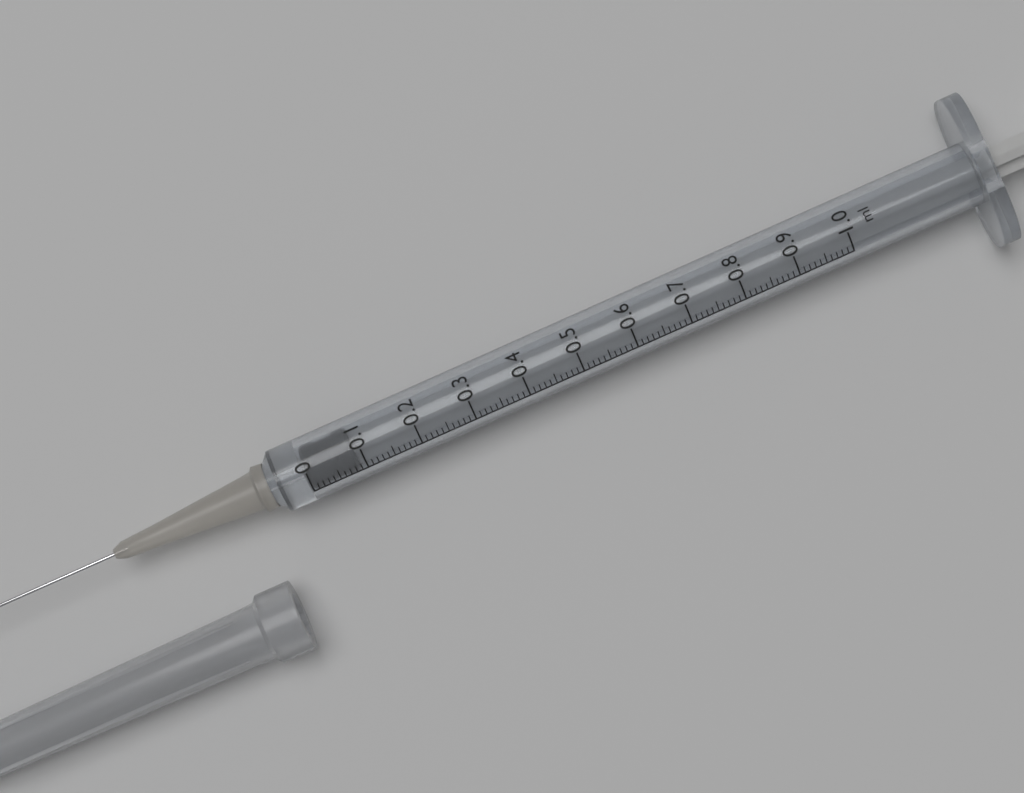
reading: 0.00 ml
